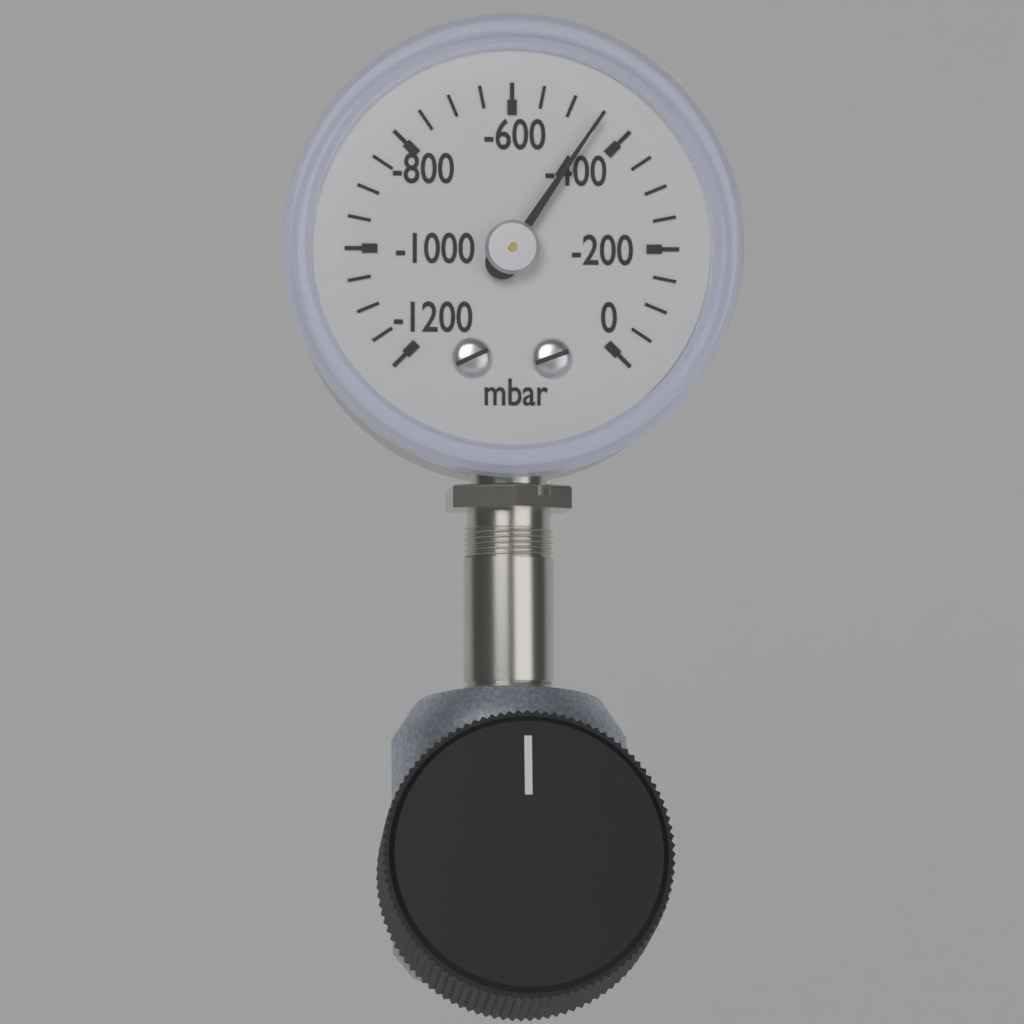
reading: -450 mbar
